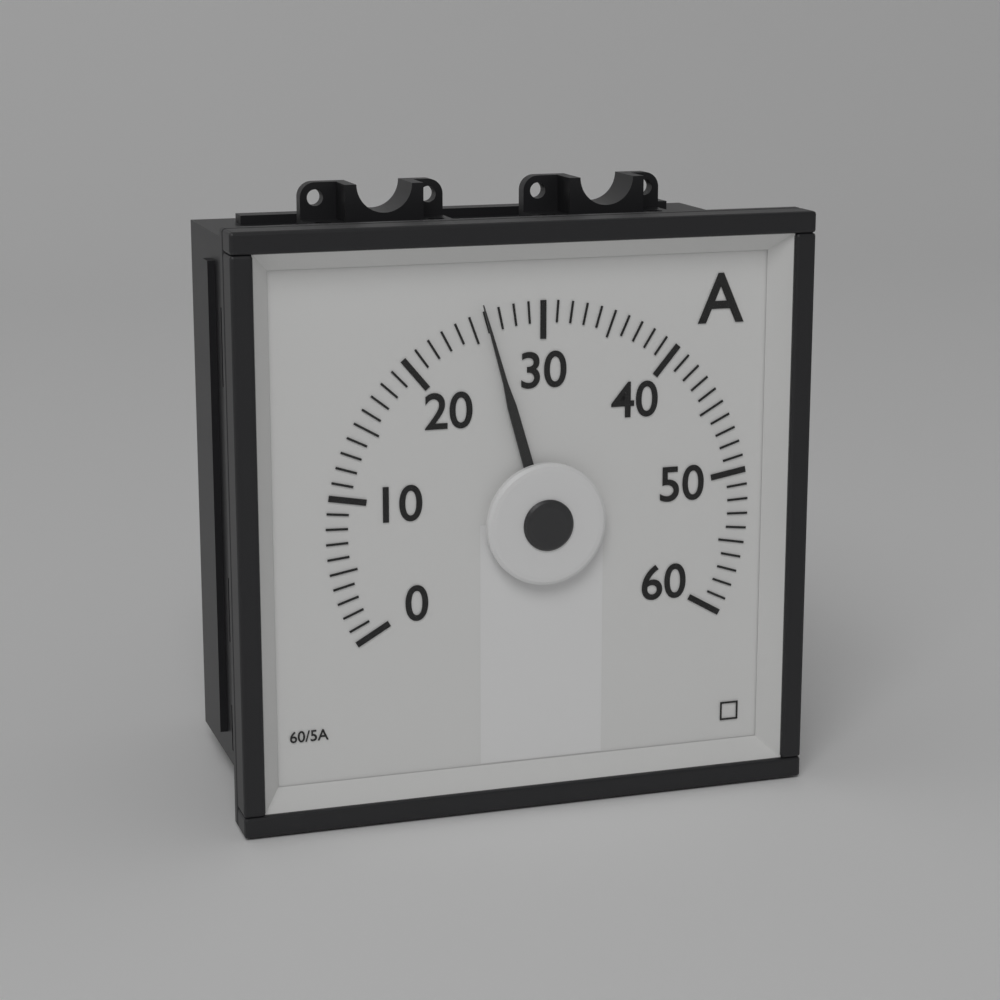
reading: 26 A
